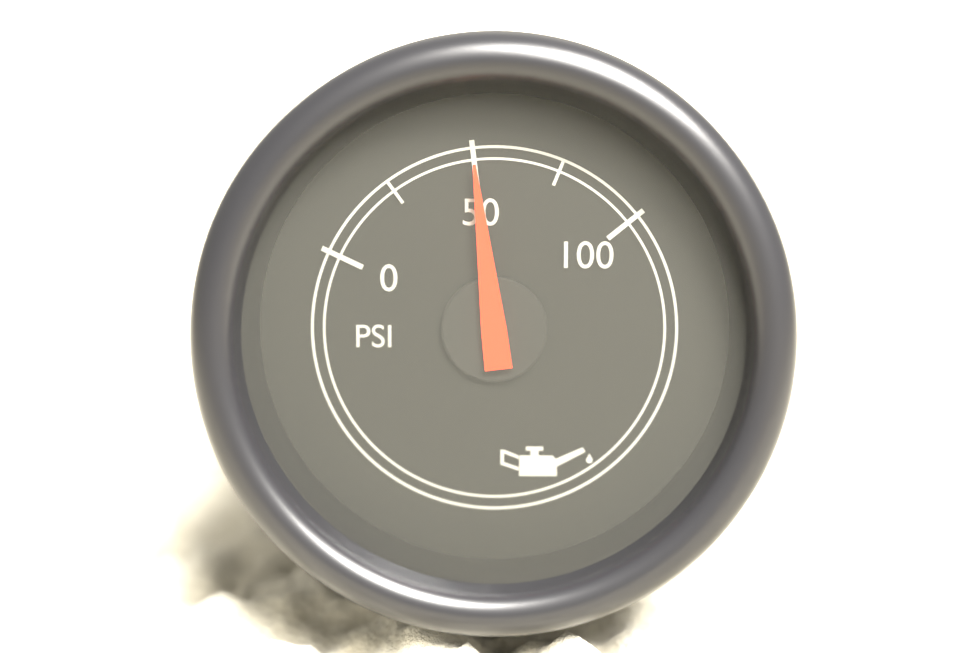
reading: 50 psi
